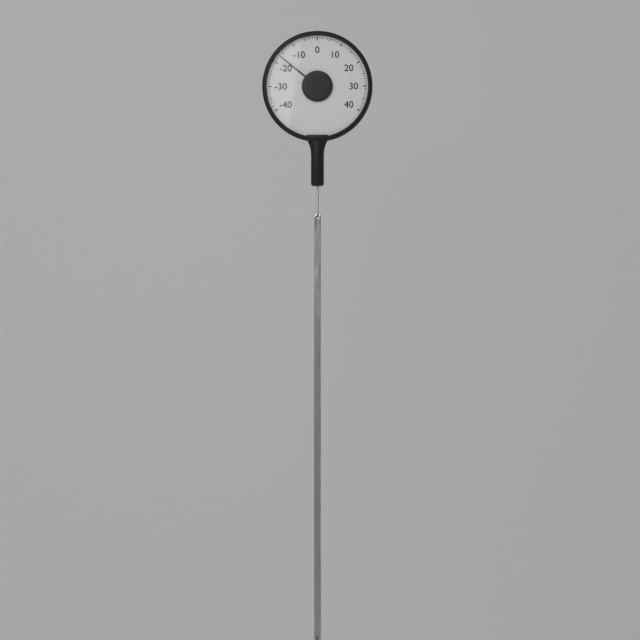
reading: -17 (no unit)
